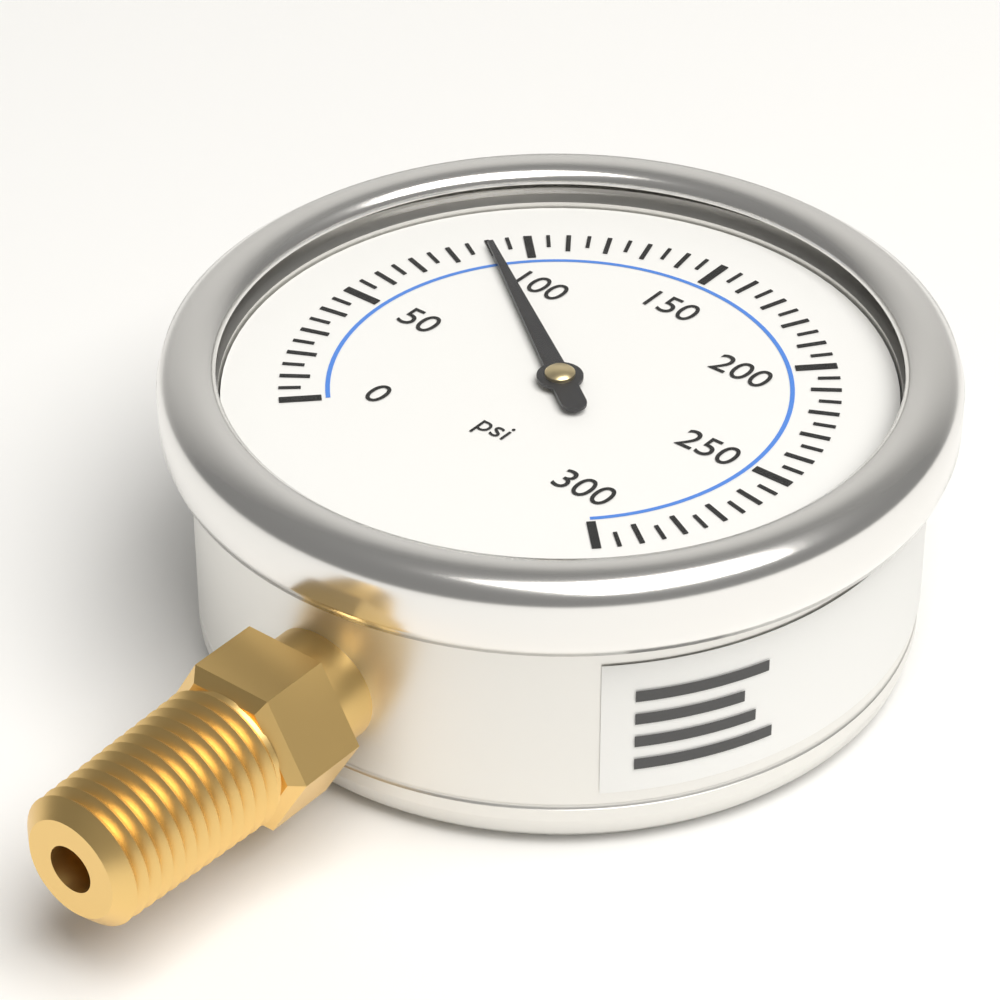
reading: 90 psi
